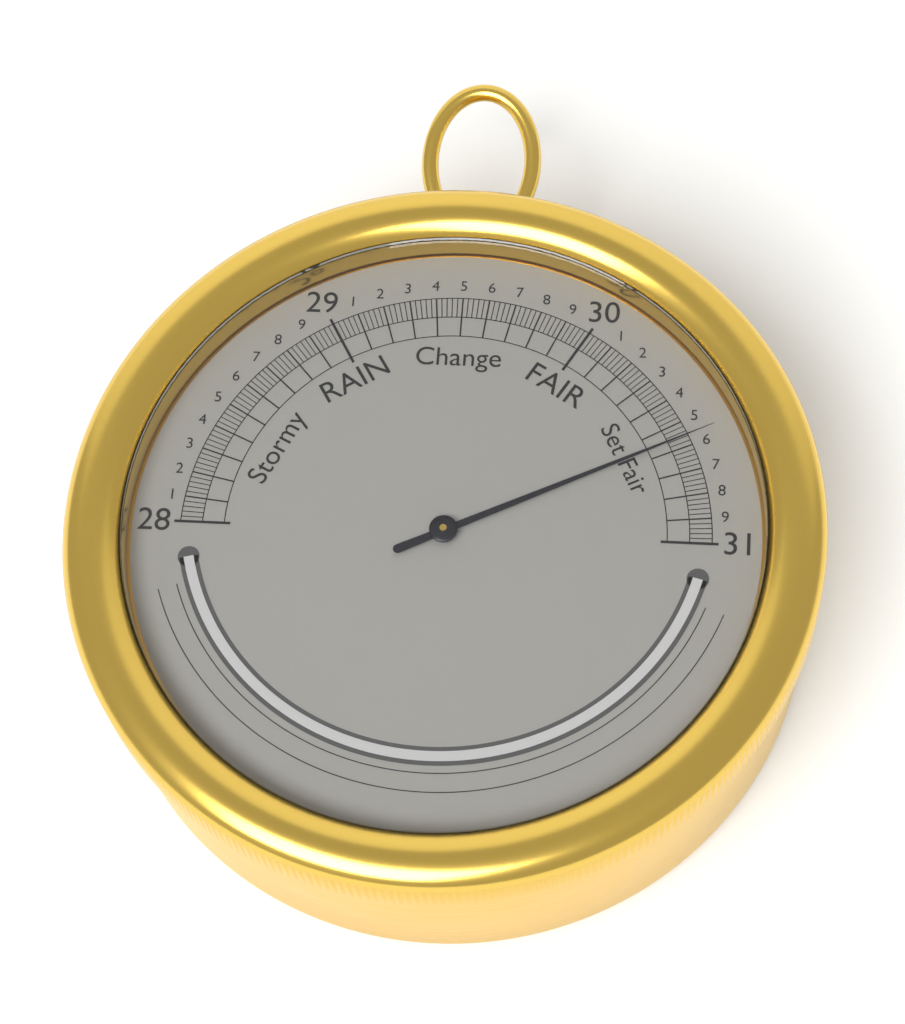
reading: 30.56 inHg
